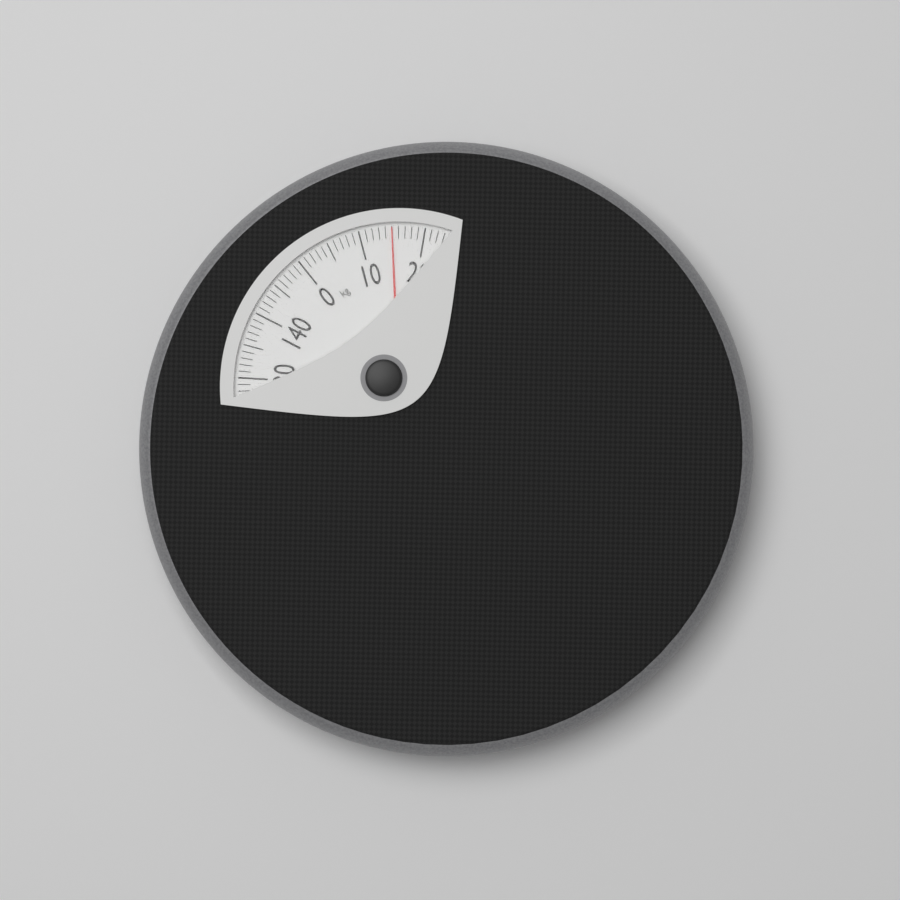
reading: 15 kg
